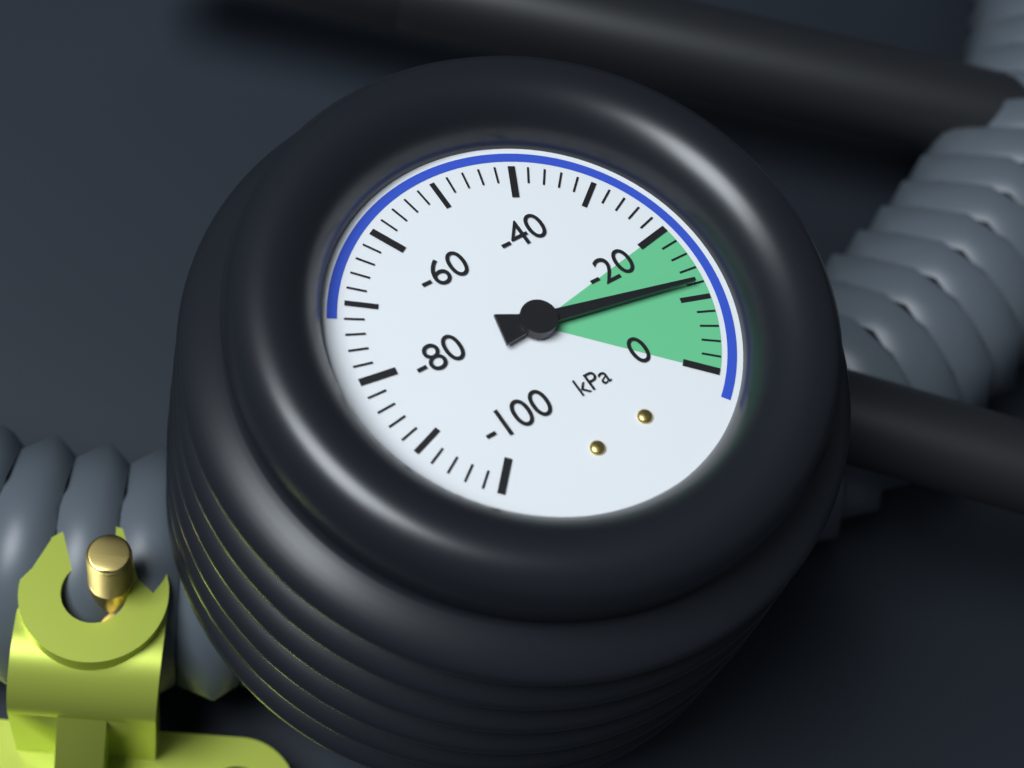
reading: -12 kPa
